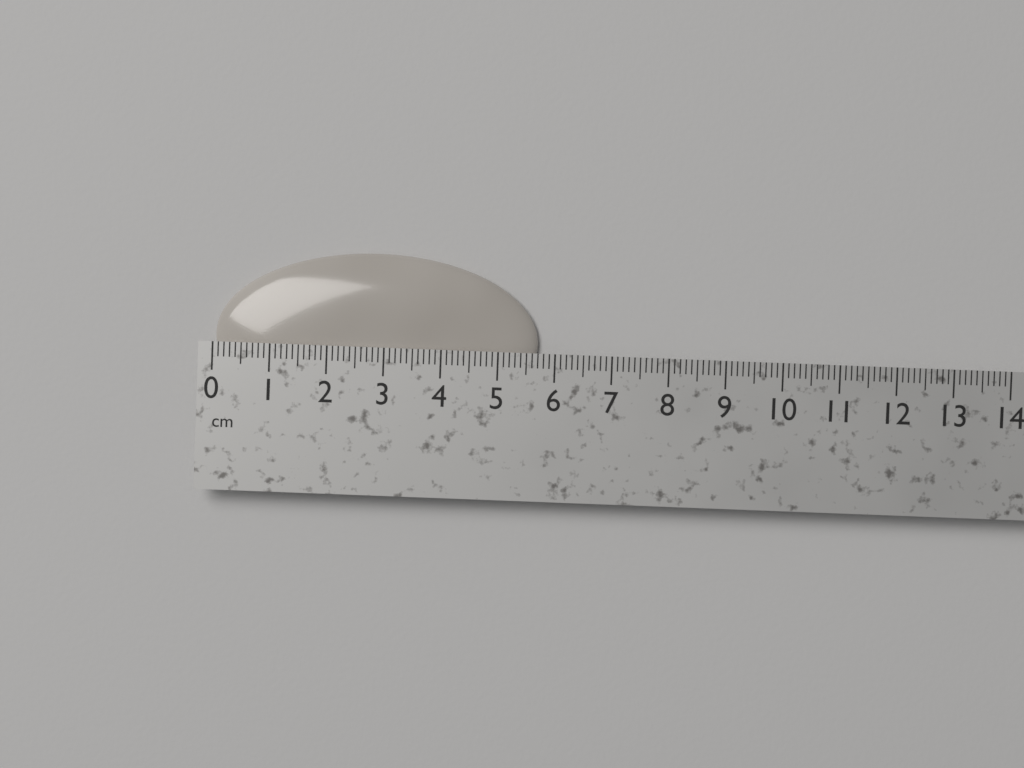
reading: 5.7 cm
